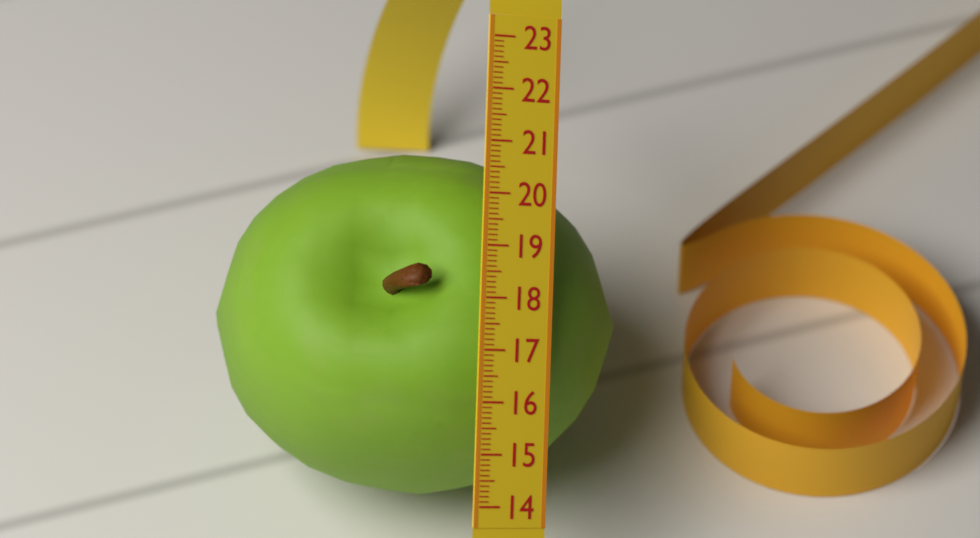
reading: 20.8 (no unit)
